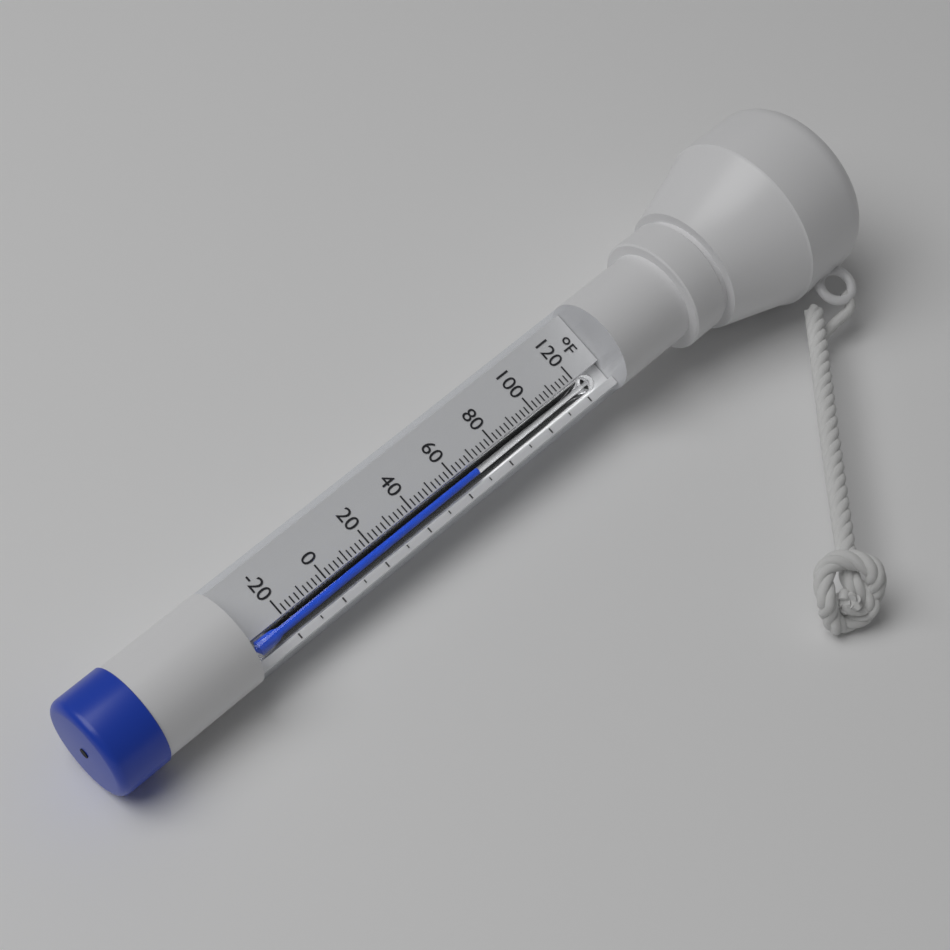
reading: 68 °F
